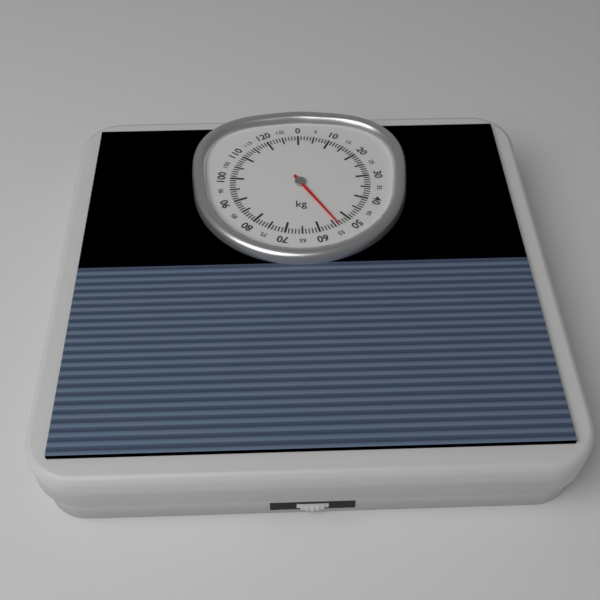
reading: 54 kg
